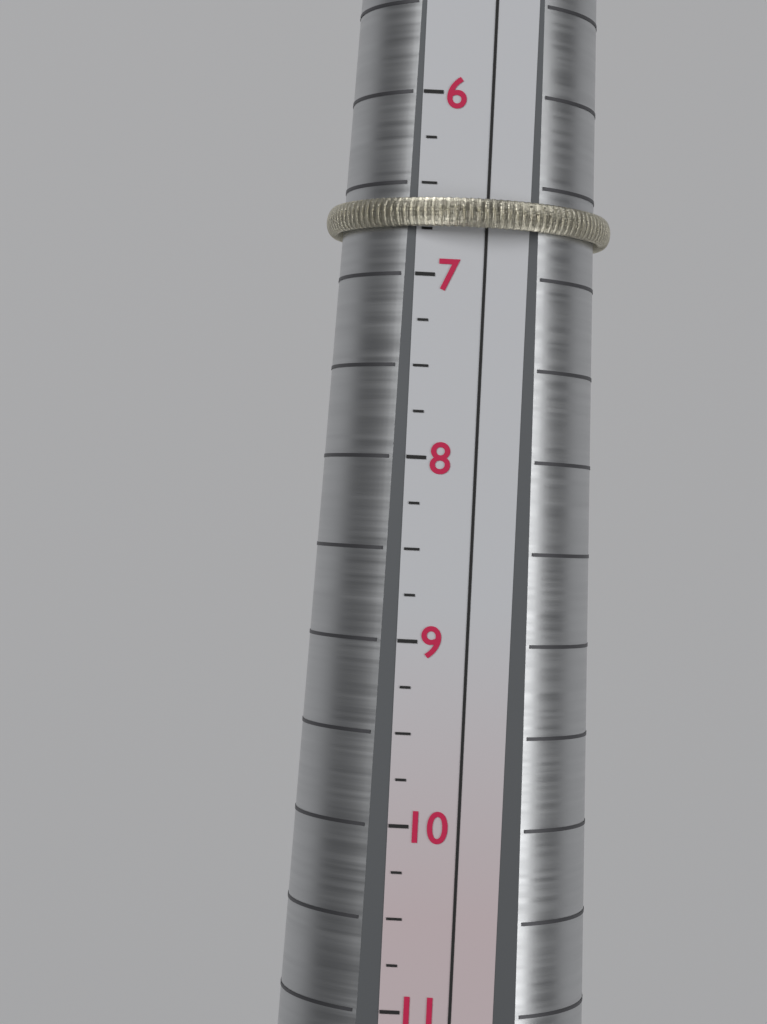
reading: 6.75 (no unit)
